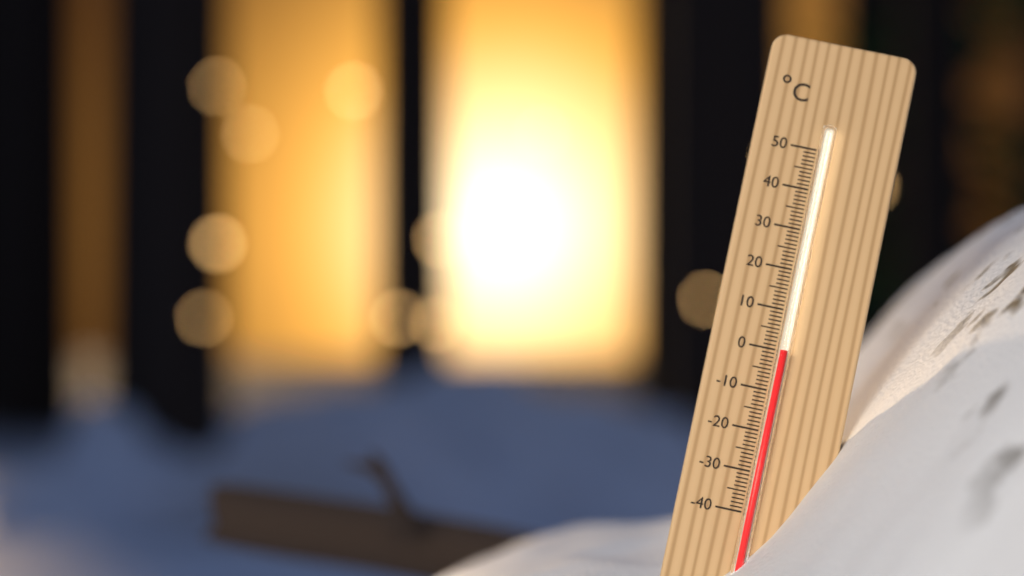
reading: 0 °C
